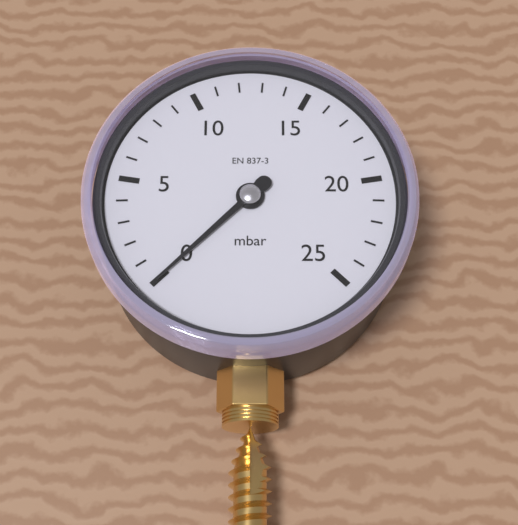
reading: 0 mbar
